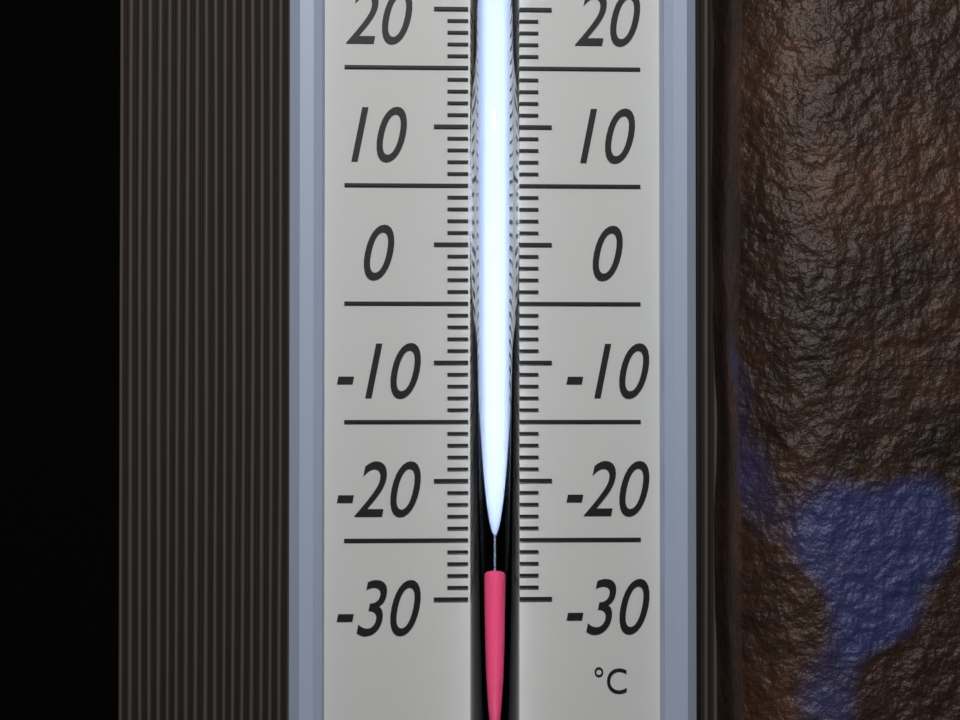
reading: -27 °C
